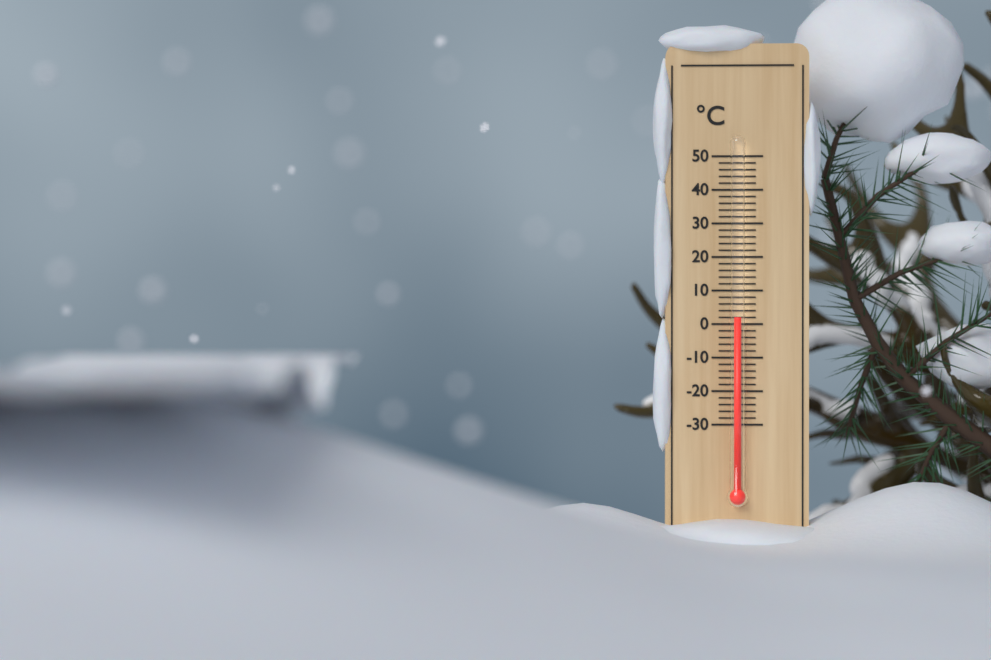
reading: 2 °C
